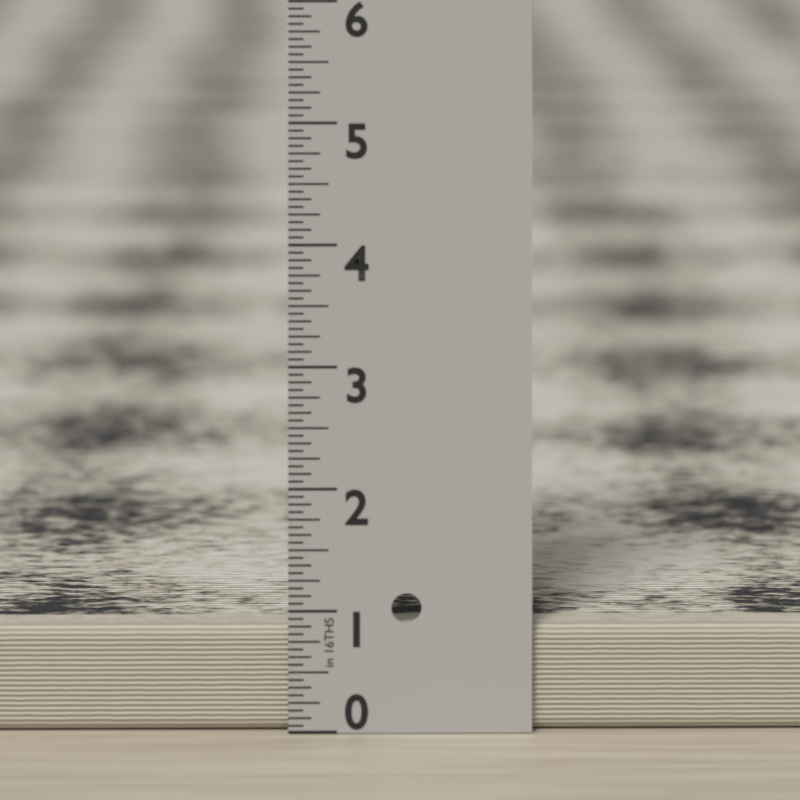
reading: 0.8750 in
